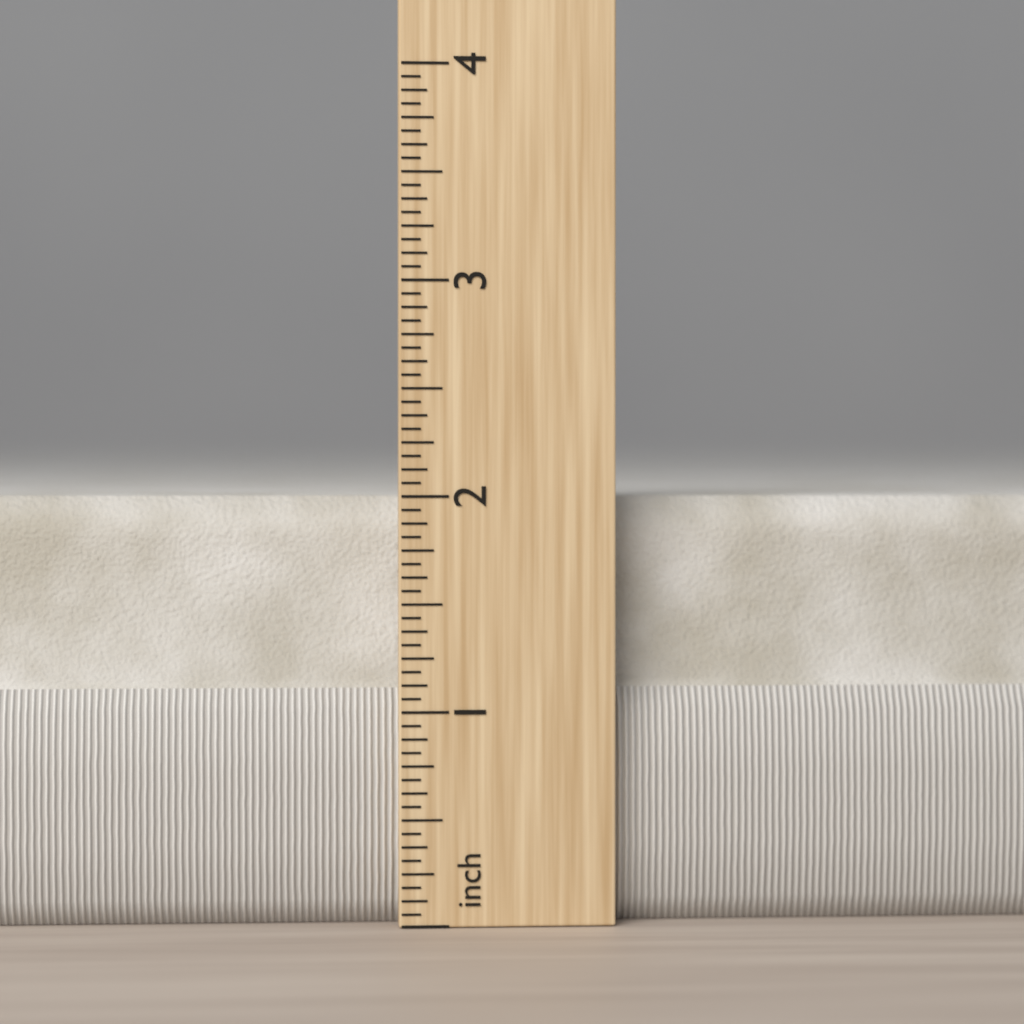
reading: 2.0000 in
